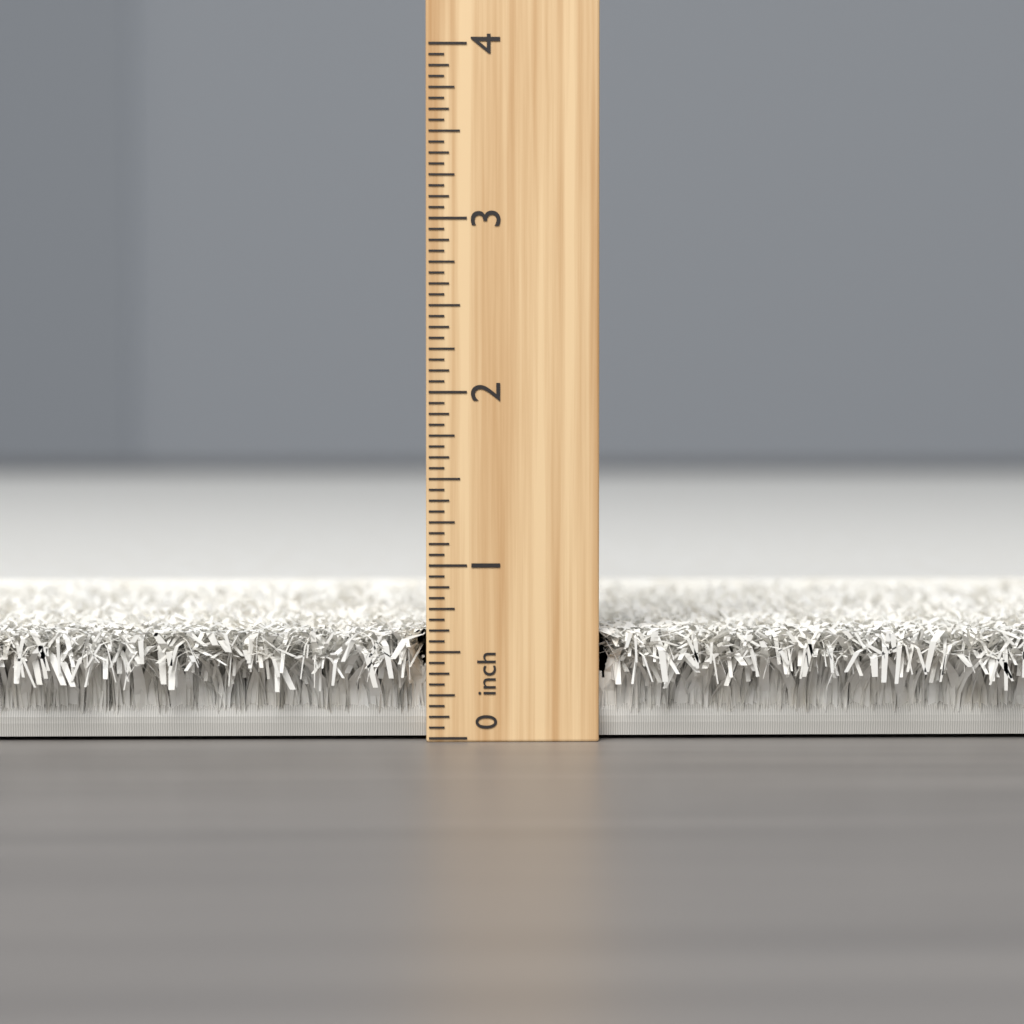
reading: 0.6250 inch
